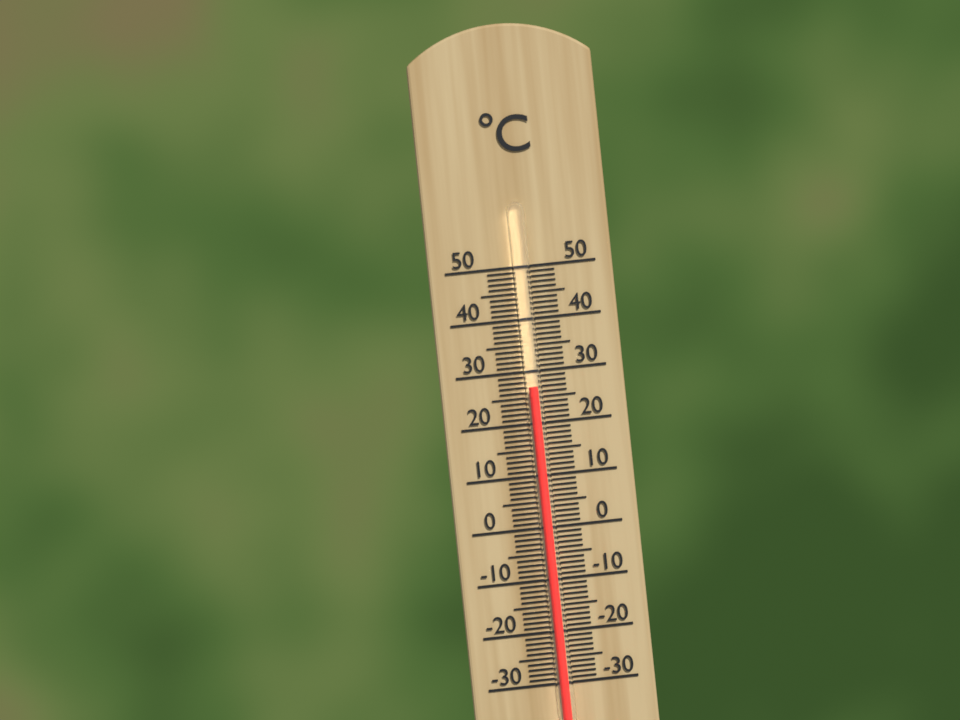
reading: 27 °C
